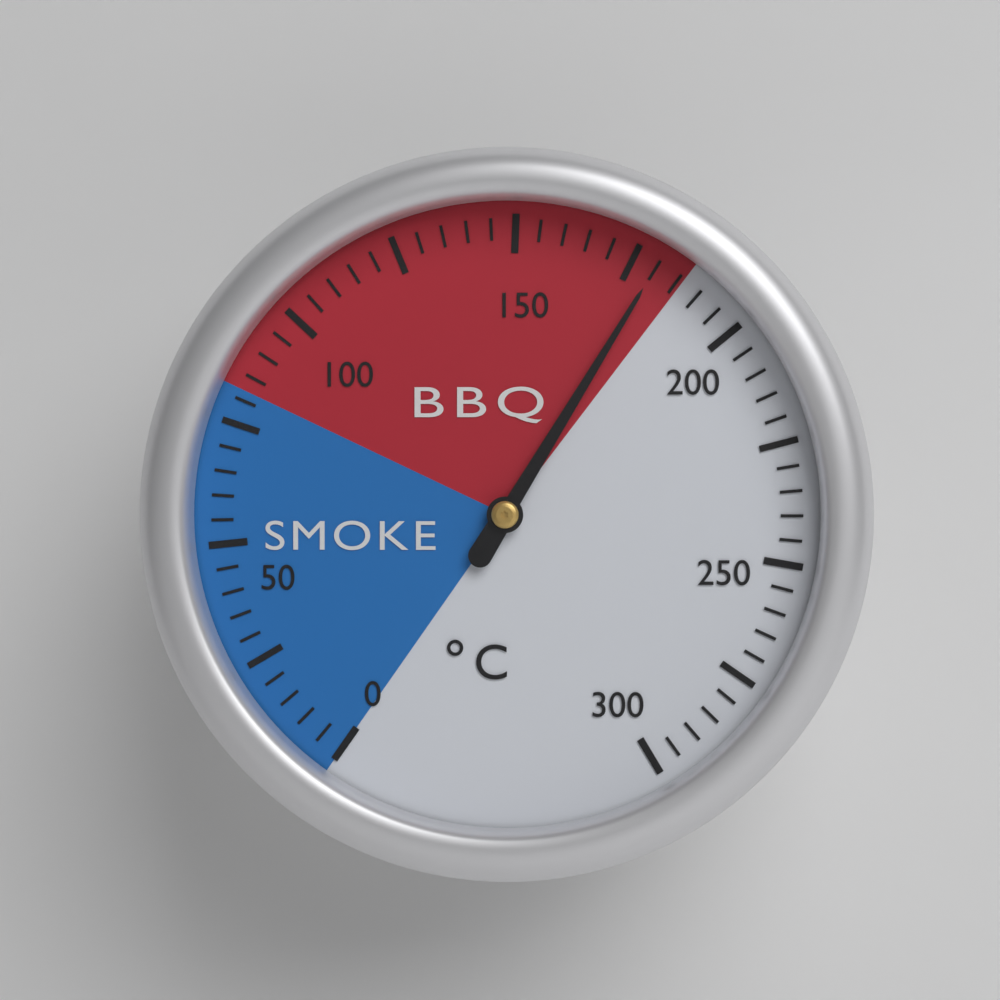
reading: 180 °C
